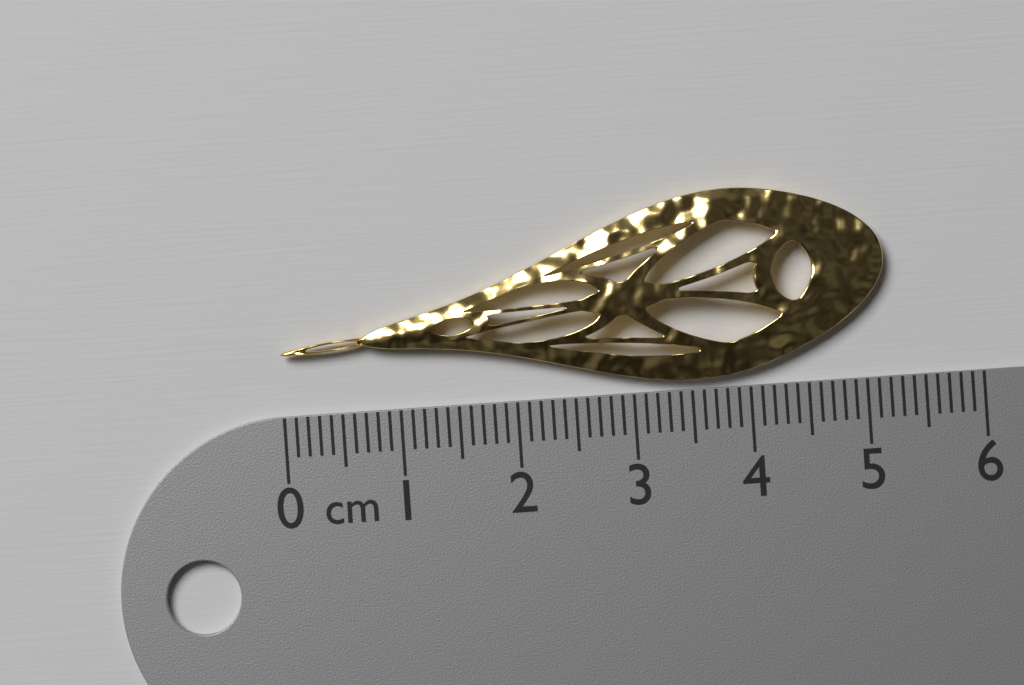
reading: 5.2 cm
